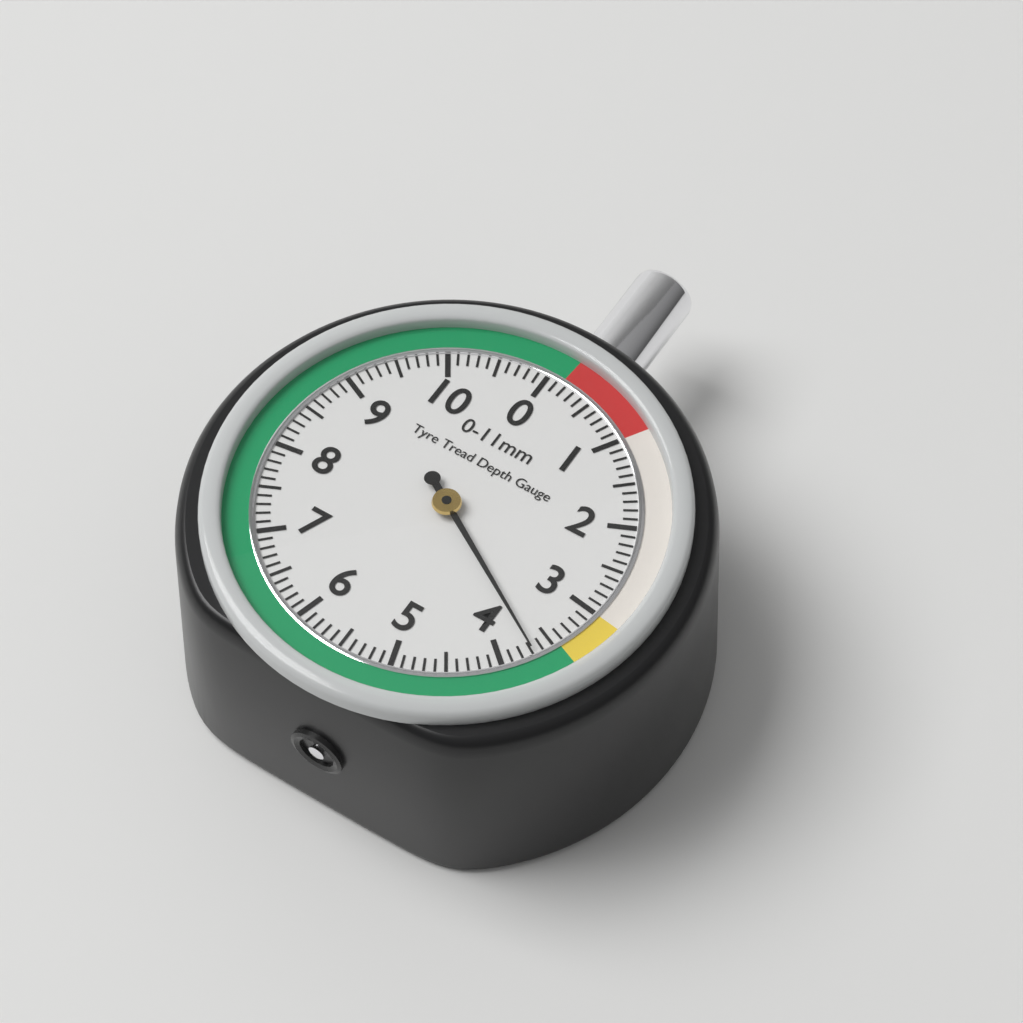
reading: 3.7 mm
